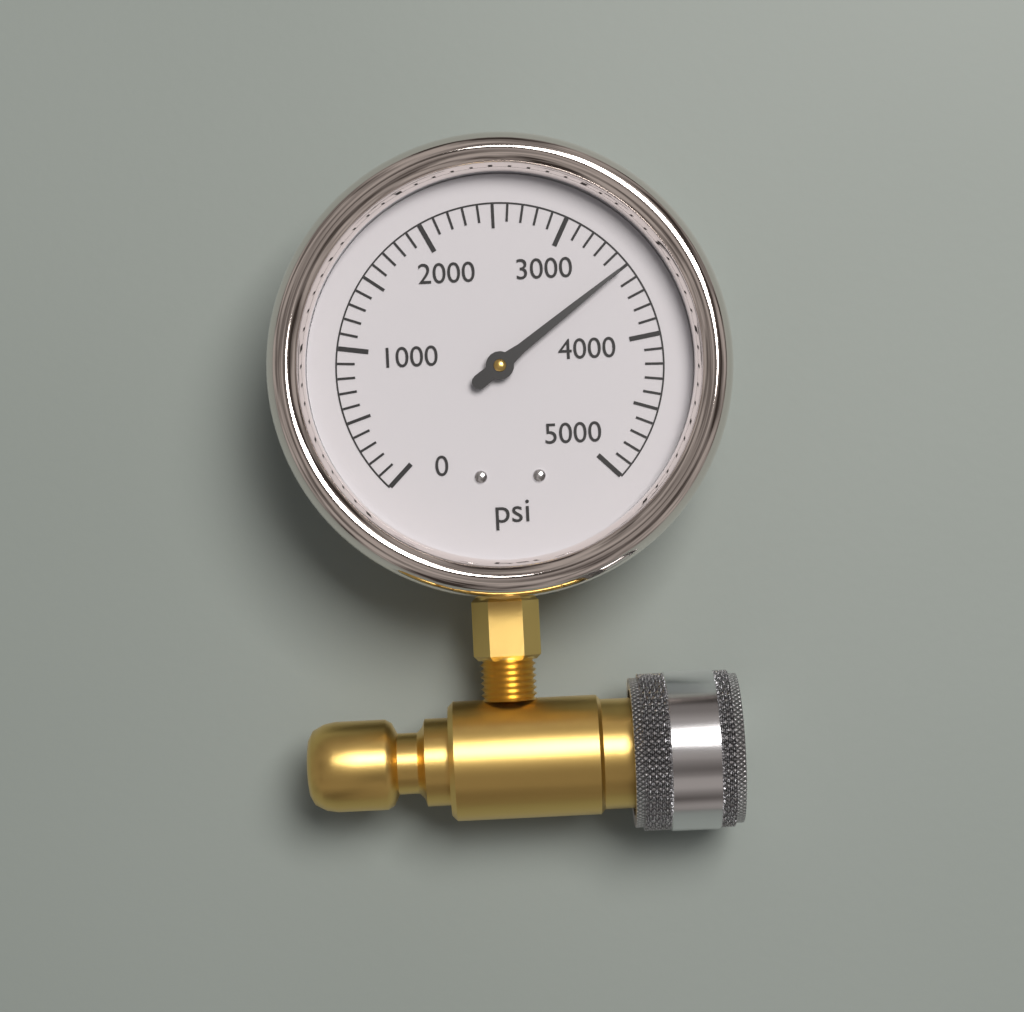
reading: 3500 psi
